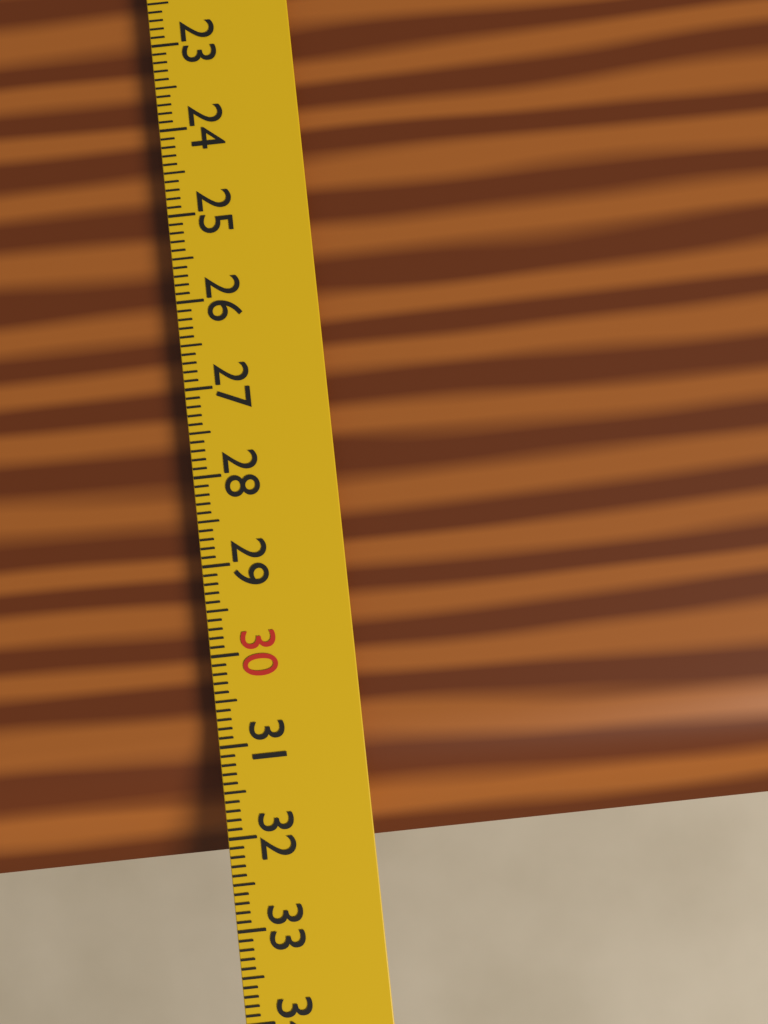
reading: 32.3 cm
